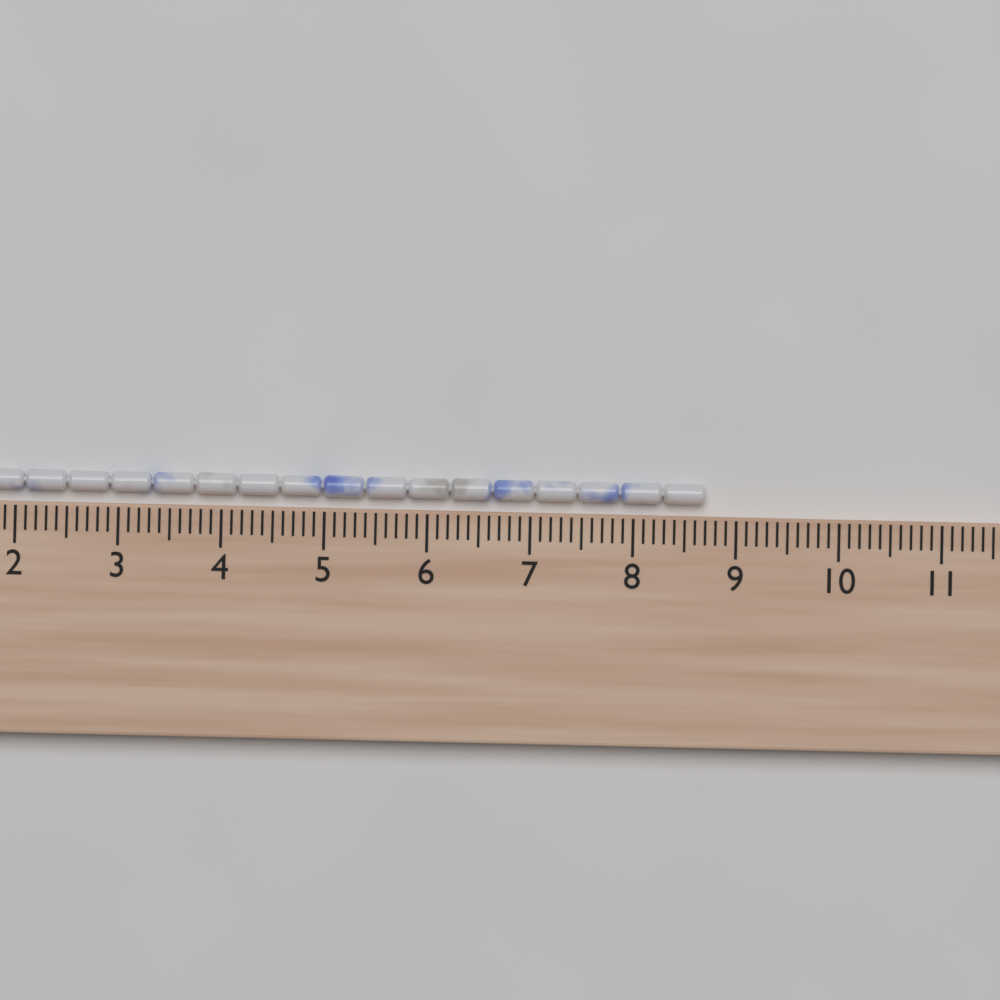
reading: 8.7 cm
